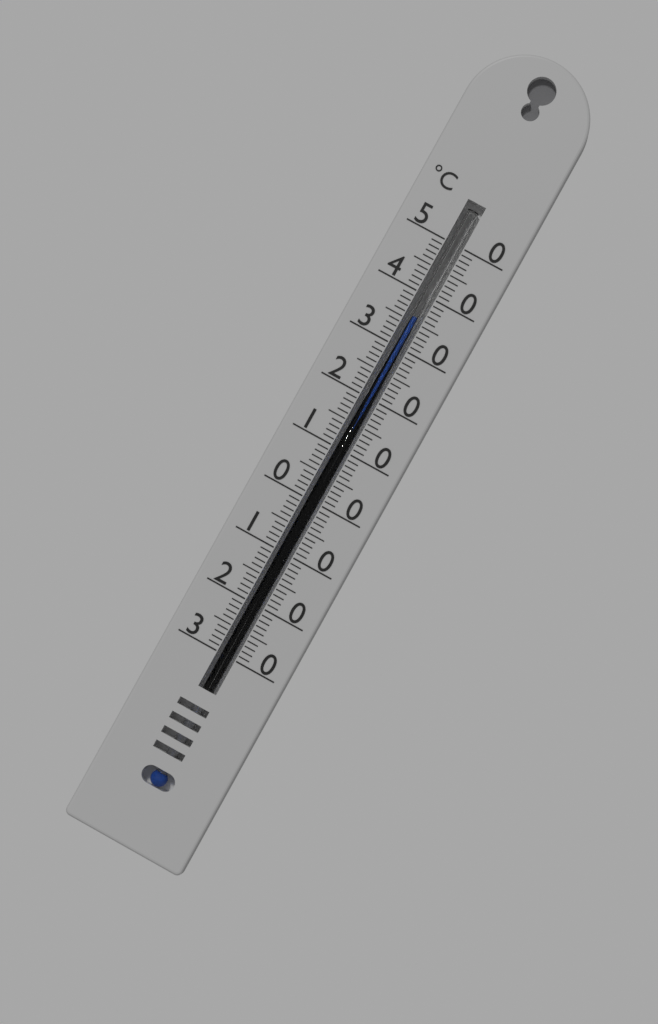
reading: 36 °C
